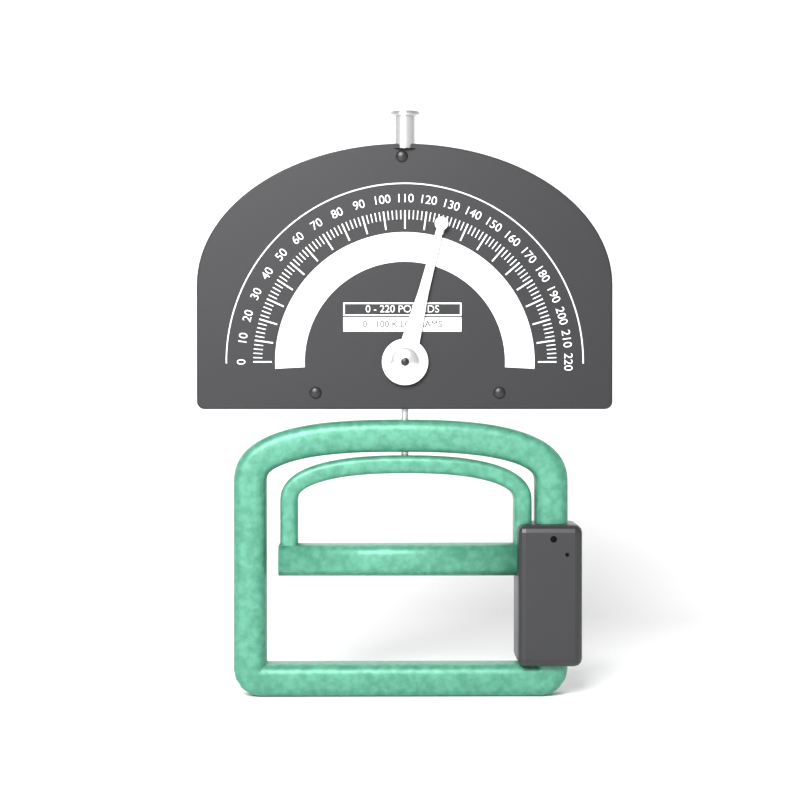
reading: 128 lb
